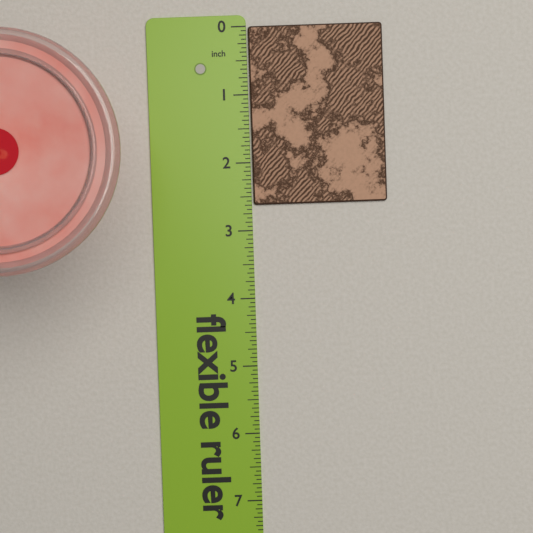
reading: 2.6250 in
